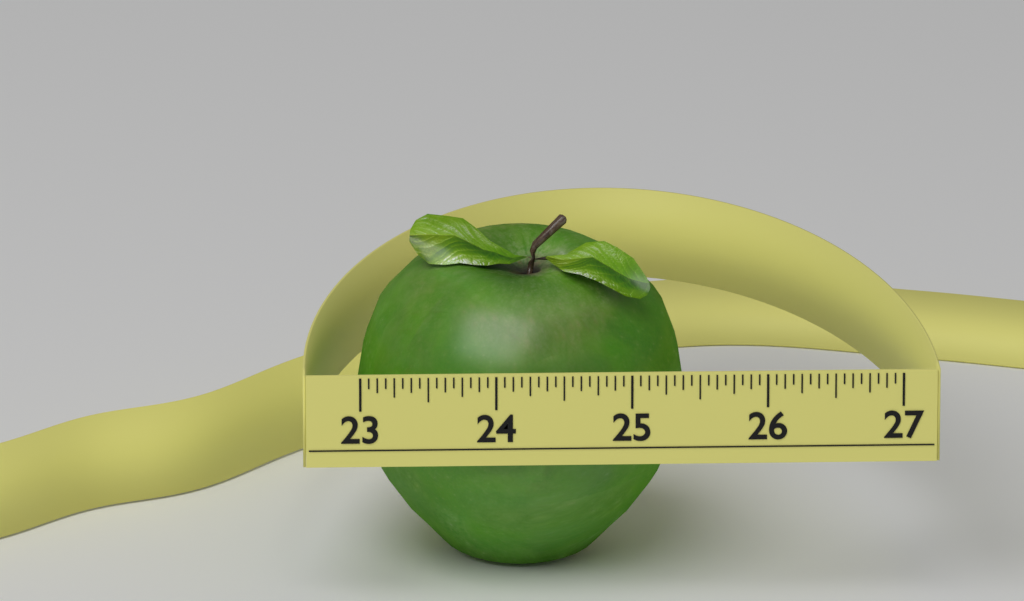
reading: 25.4375 (no unit)
